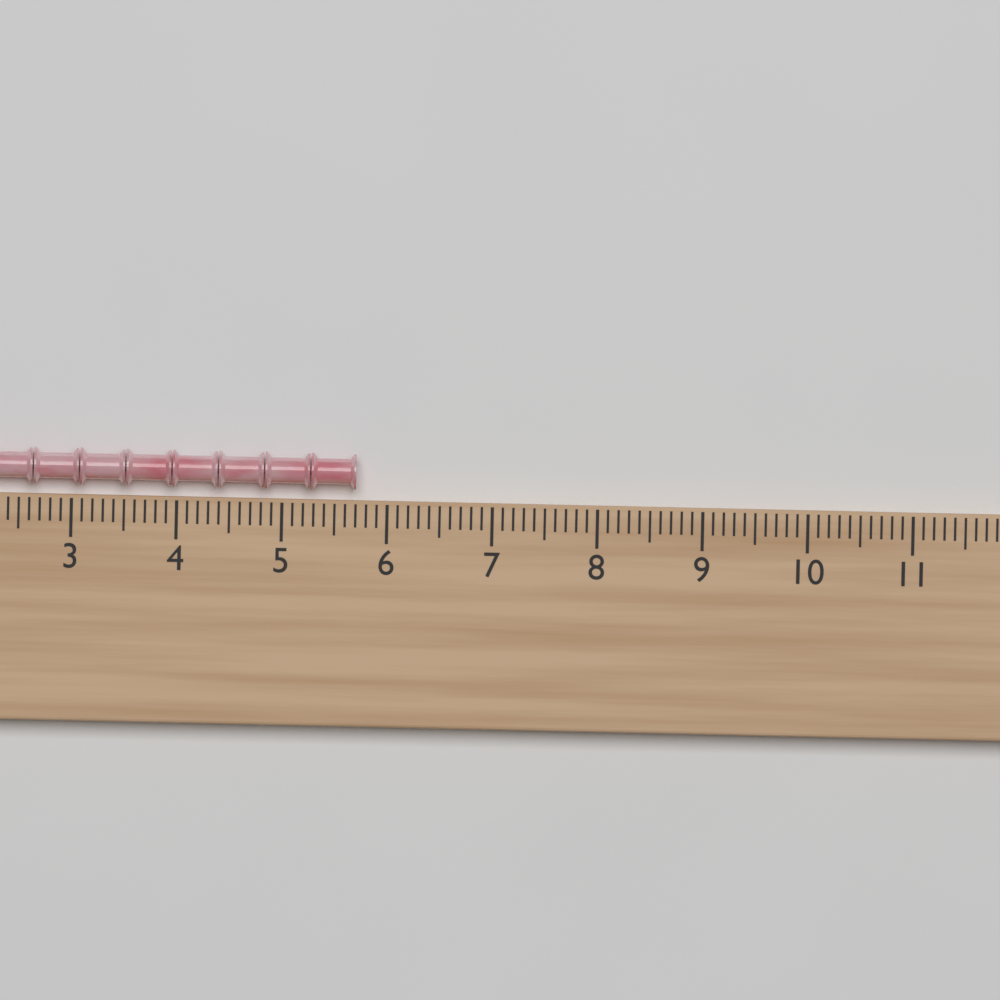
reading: 5.7 (no unit)
